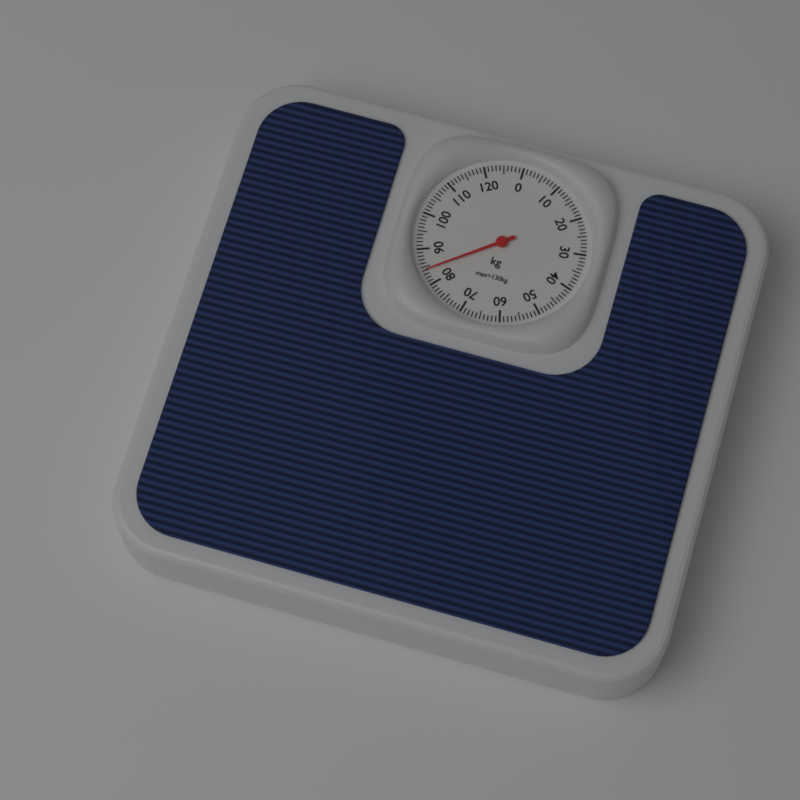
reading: 84 kg
